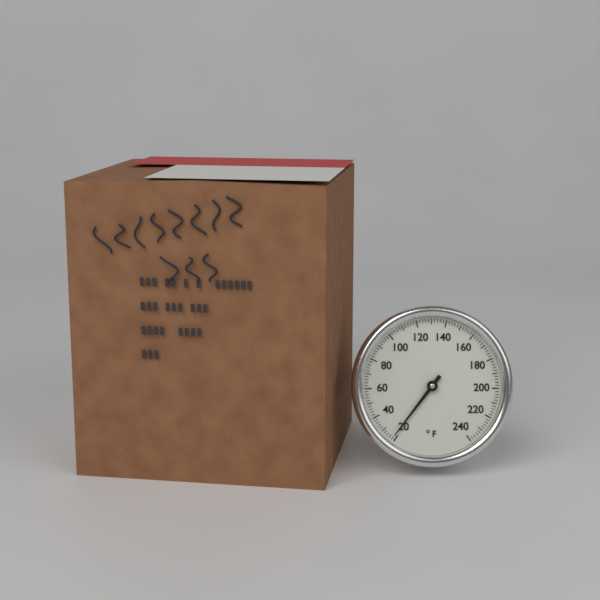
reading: 22 °F
